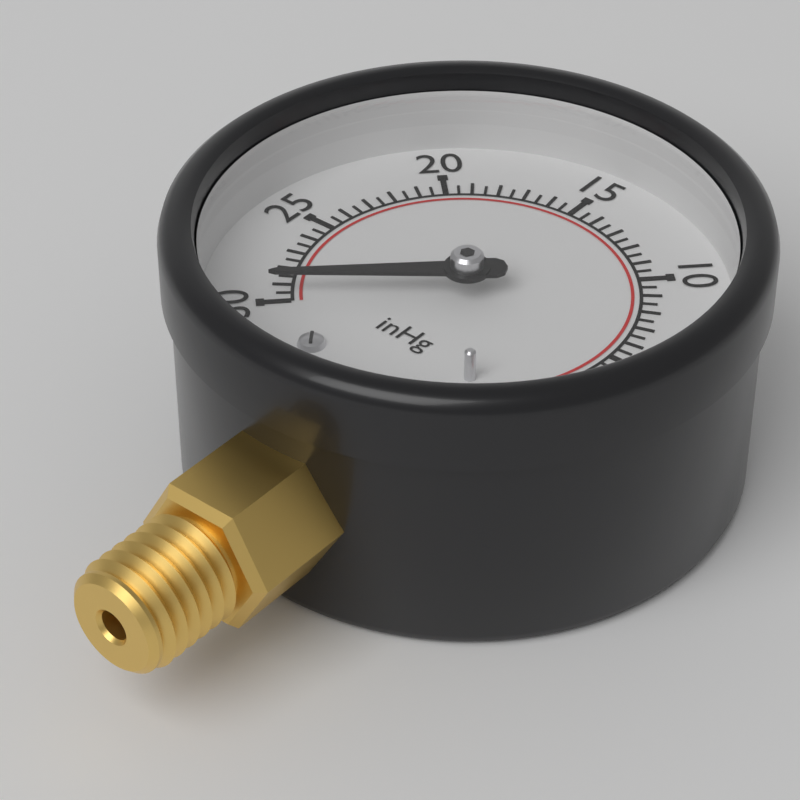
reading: 29.5 inHg
